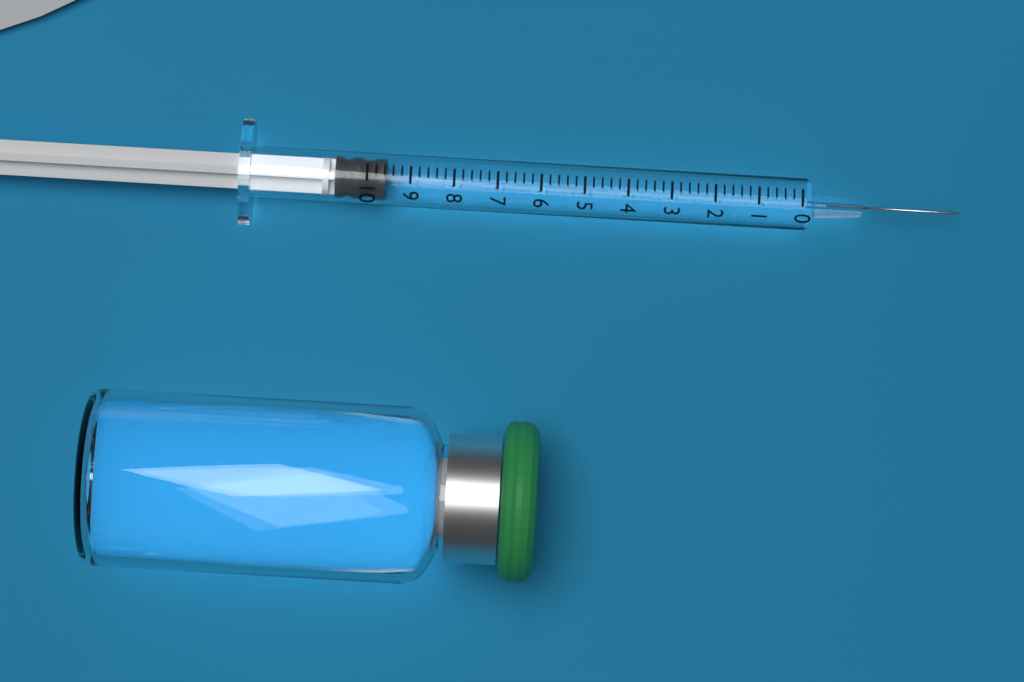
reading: 9.6 (no unit)
